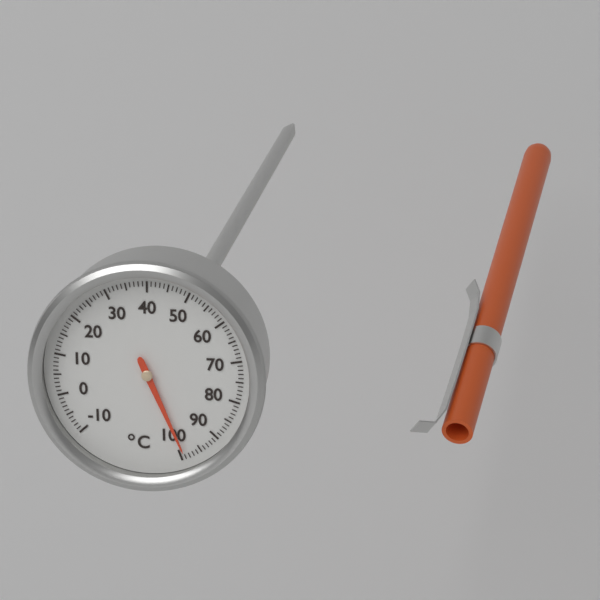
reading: 99 °C
